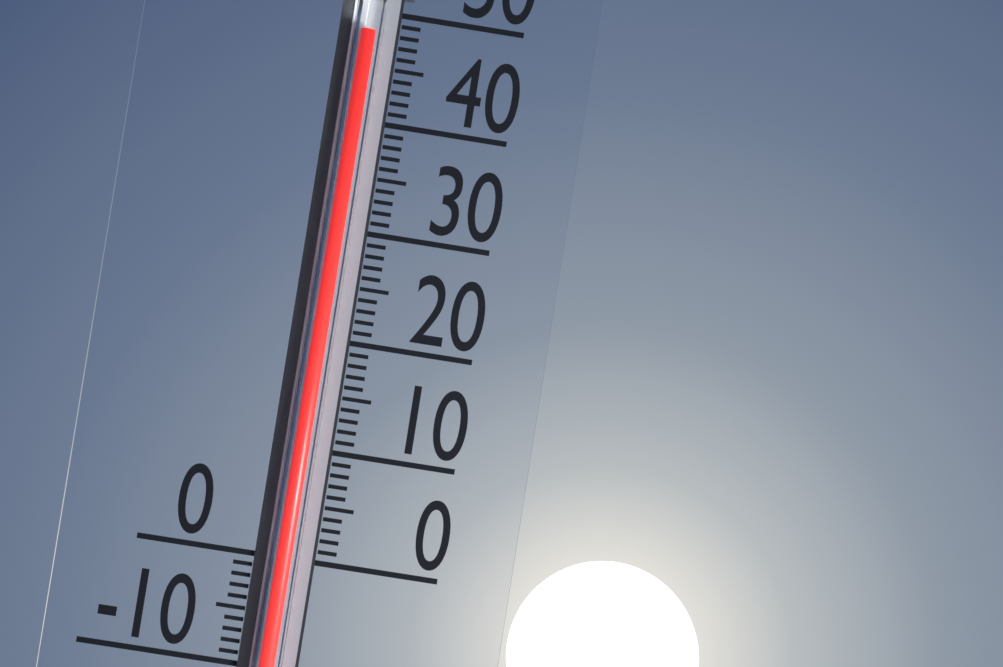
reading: 48 (no unit)
